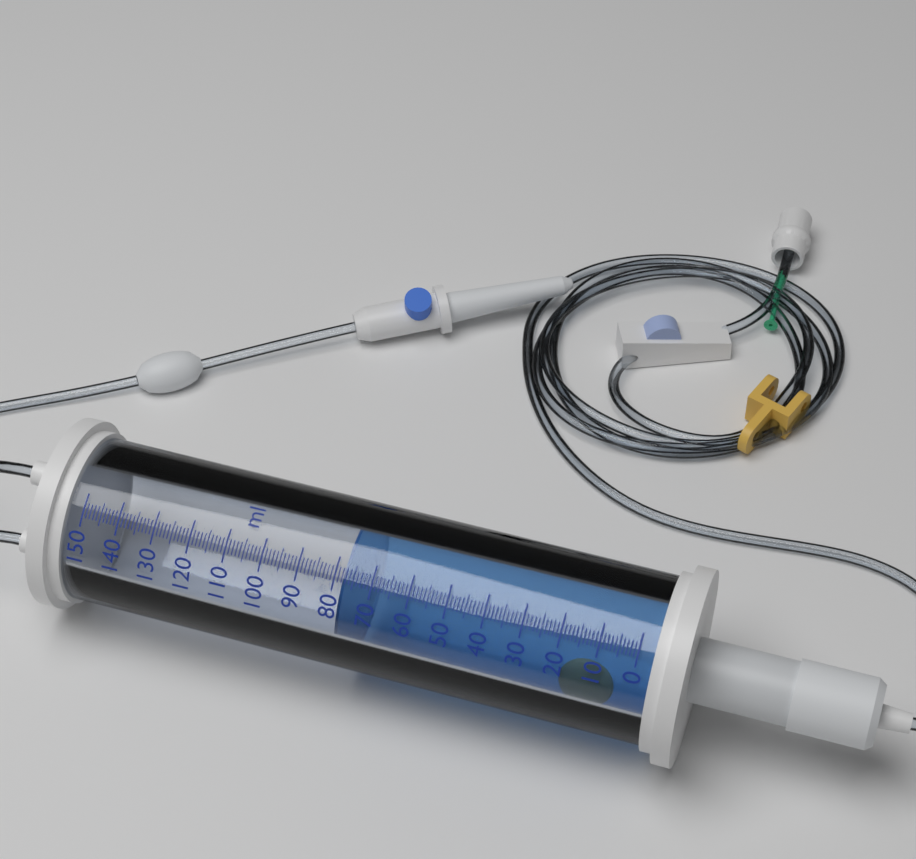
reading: 78 ml
